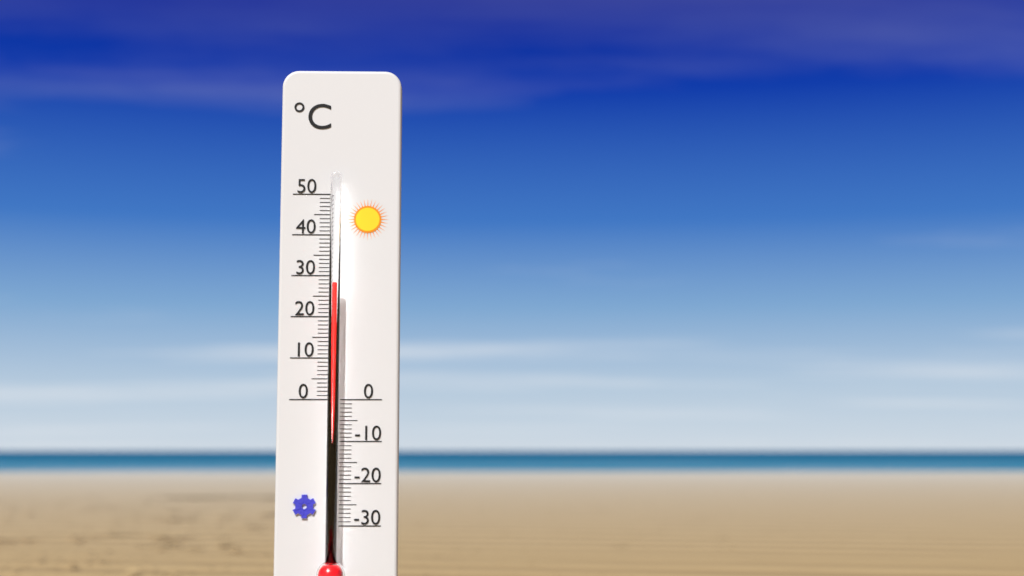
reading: 28 °C
